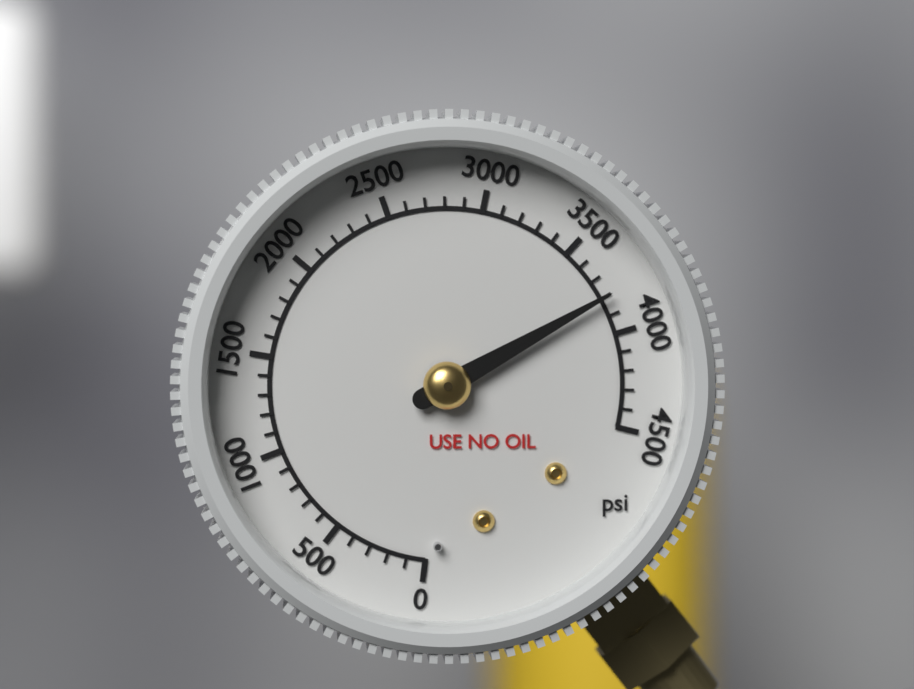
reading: 3800 psi
